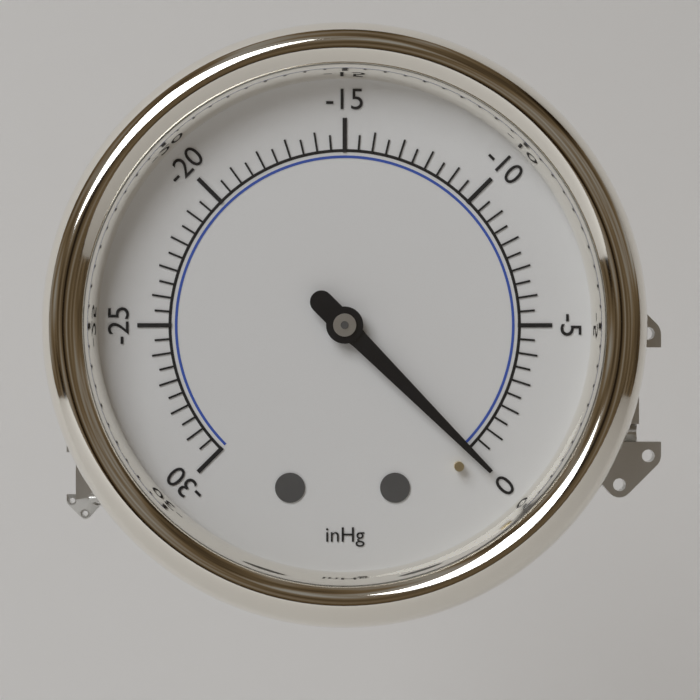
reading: 0.0 inHg
